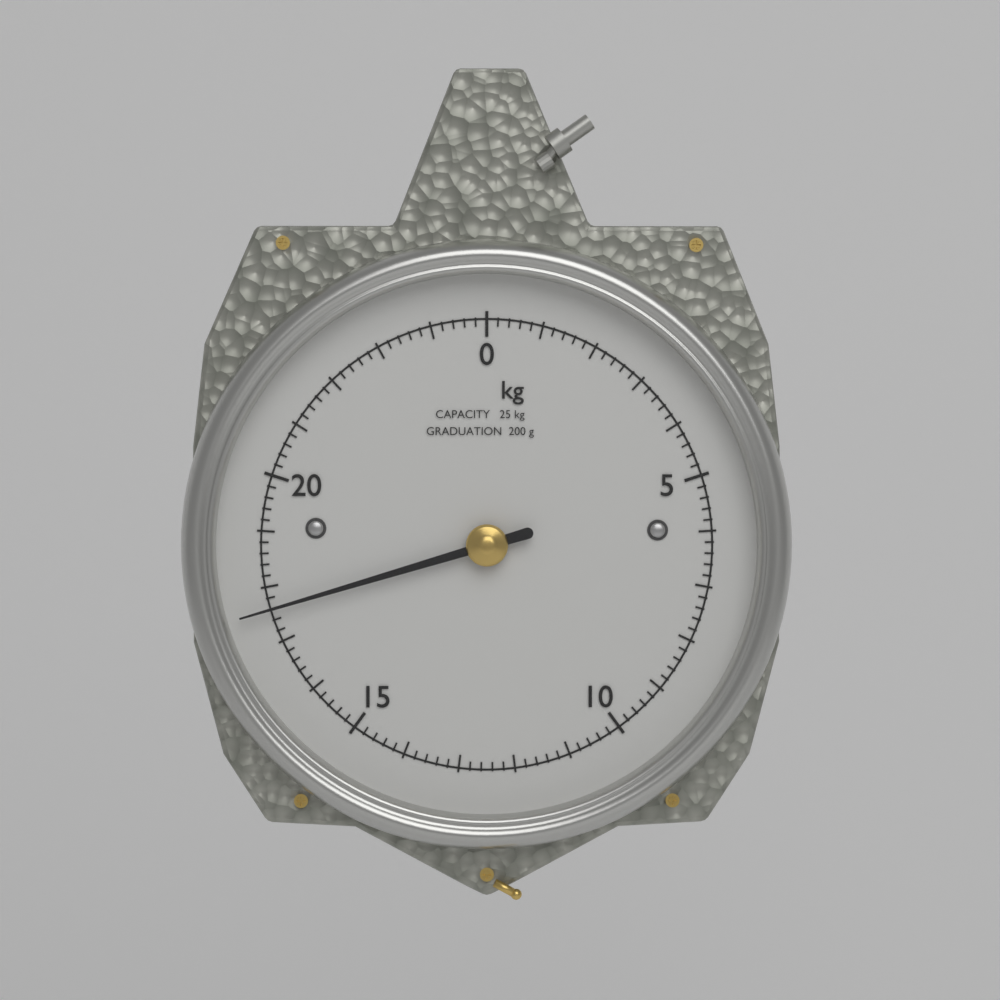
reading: 17.6 kg
